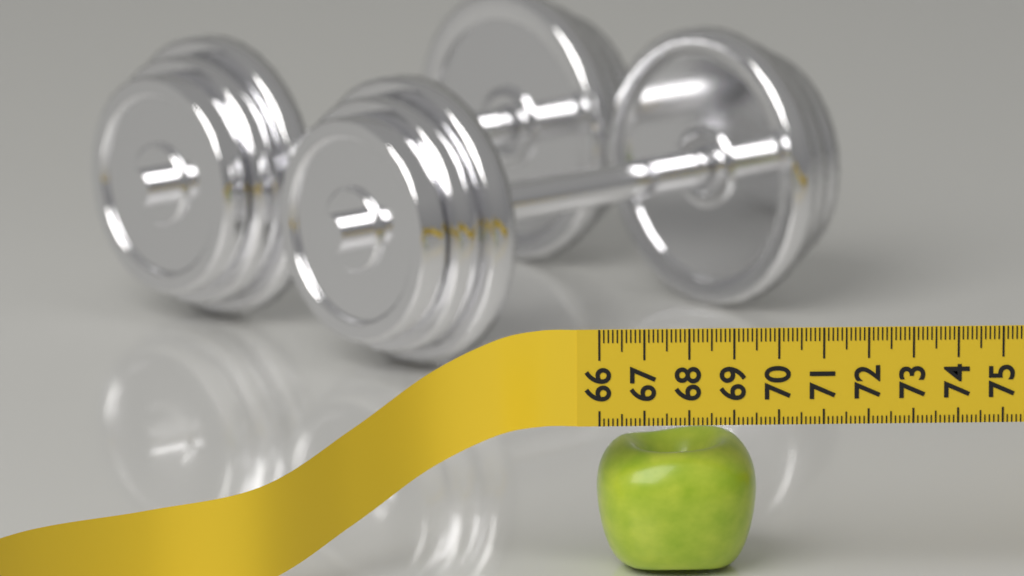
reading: 69.6 (no unit)
